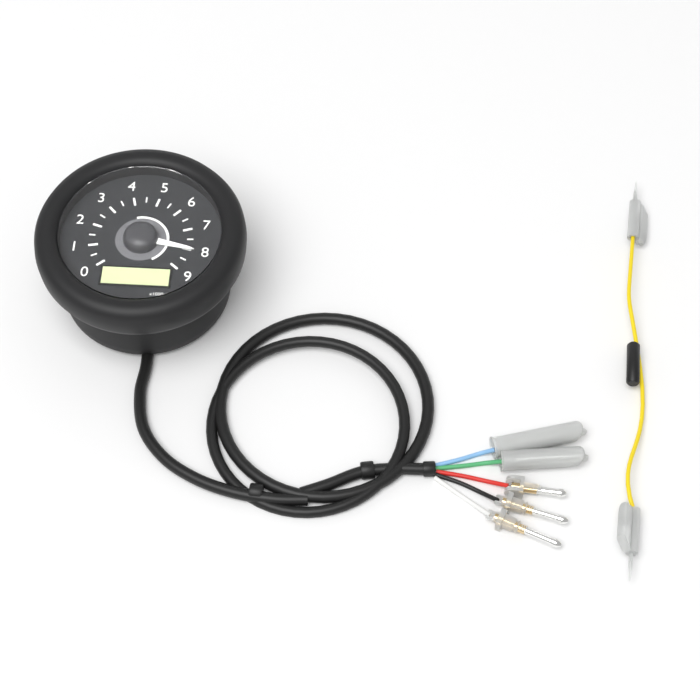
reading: 8.0 x1000r/min
